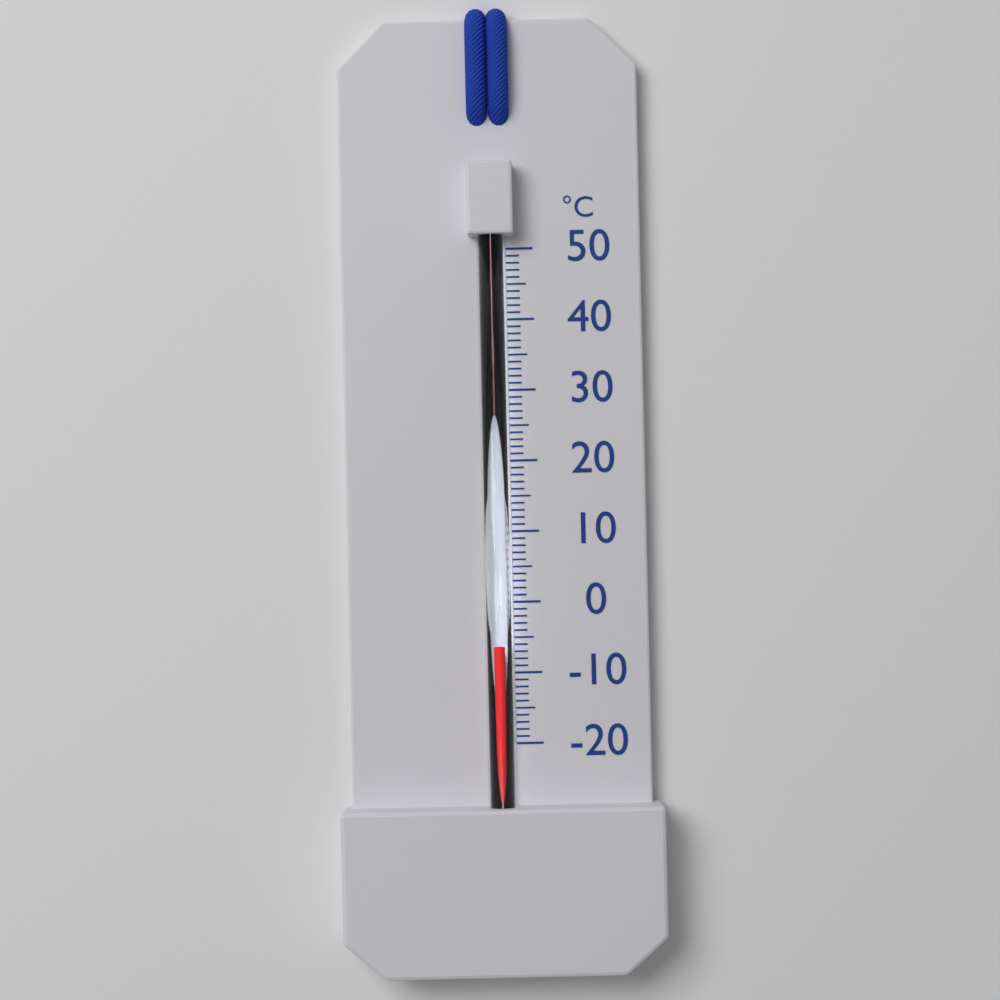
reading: -6 °C
